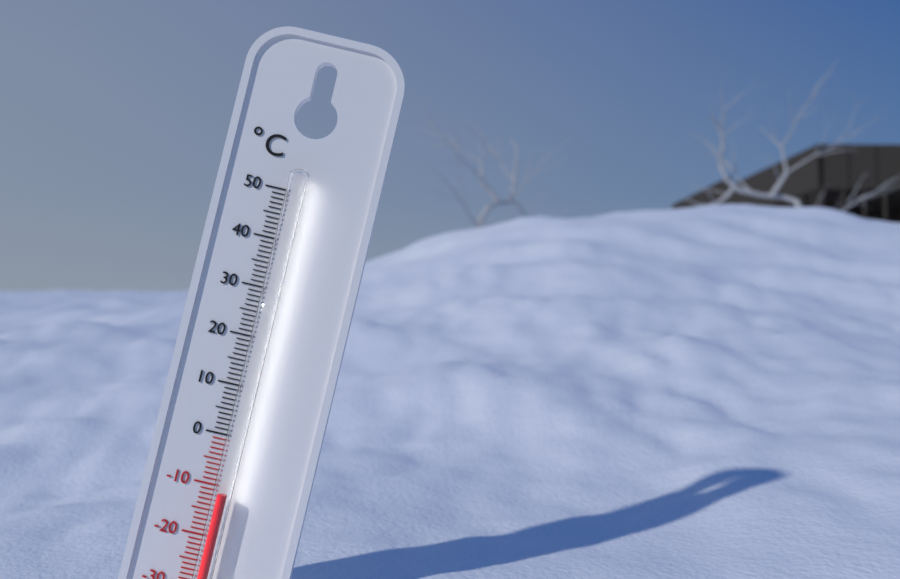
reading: -11 °C
